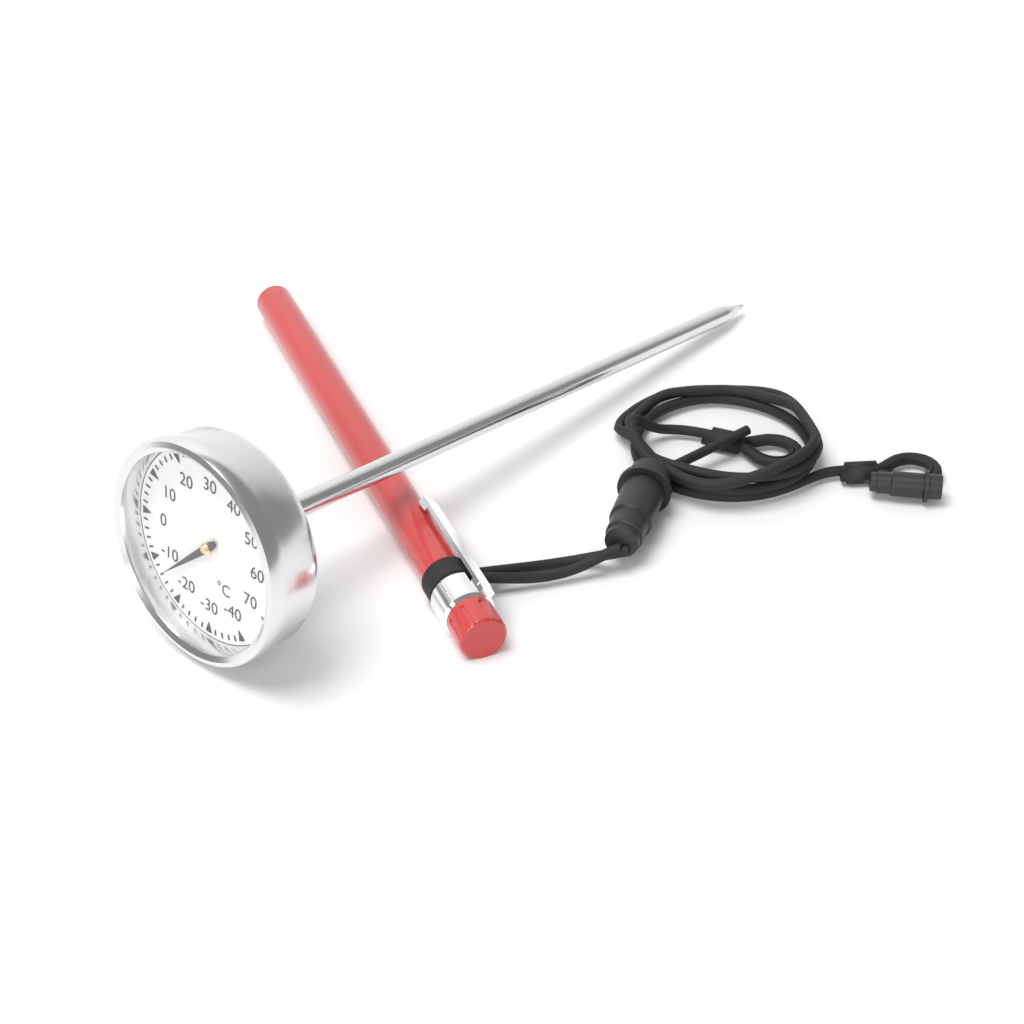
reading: -14 °C
